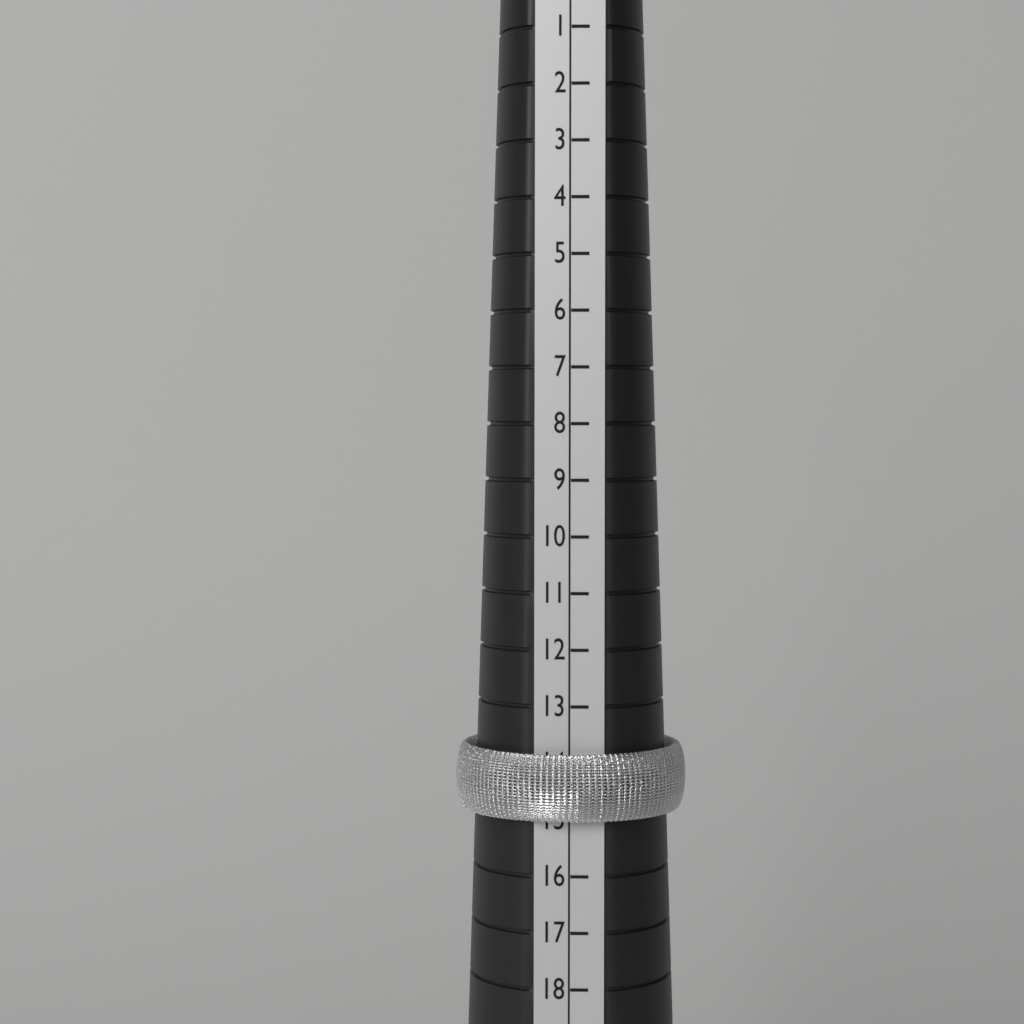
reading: 15 (no unit)
